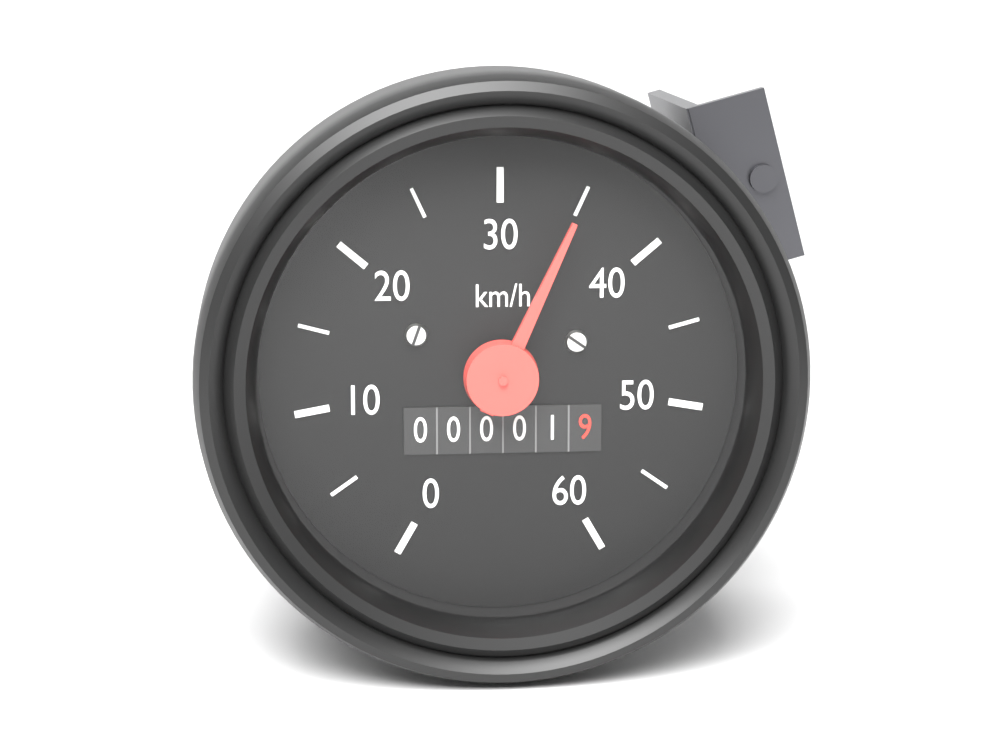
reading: 35 km/h
